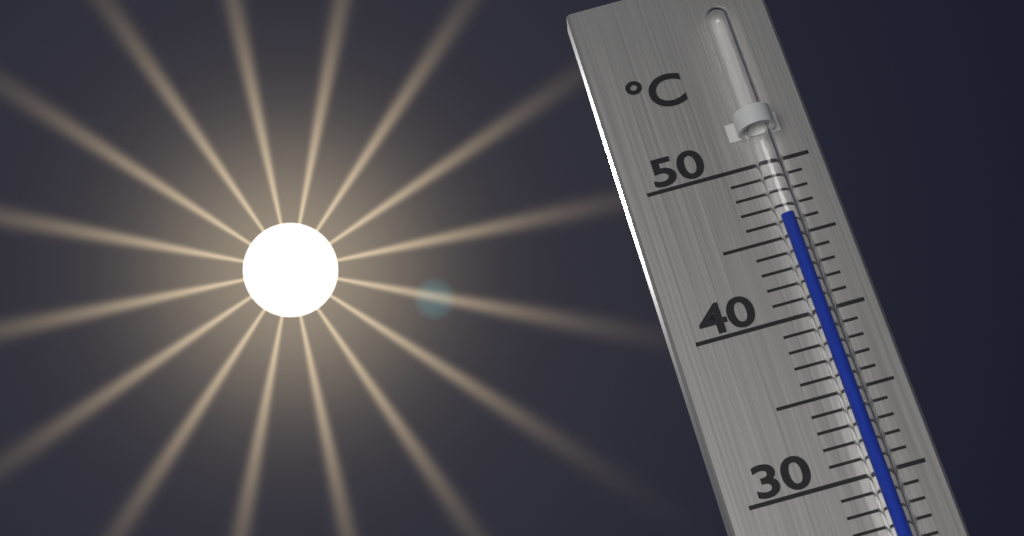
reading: 46 °C
